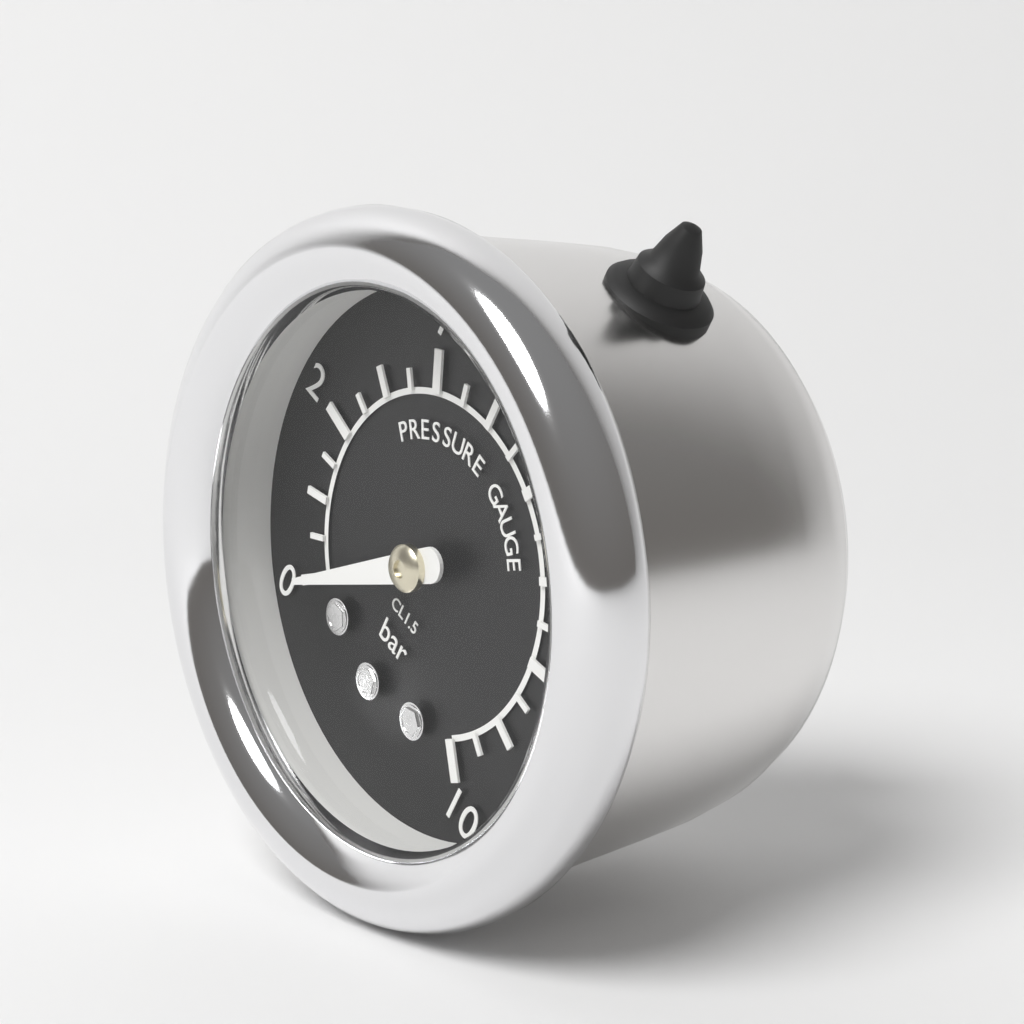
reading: 0.0 bar
